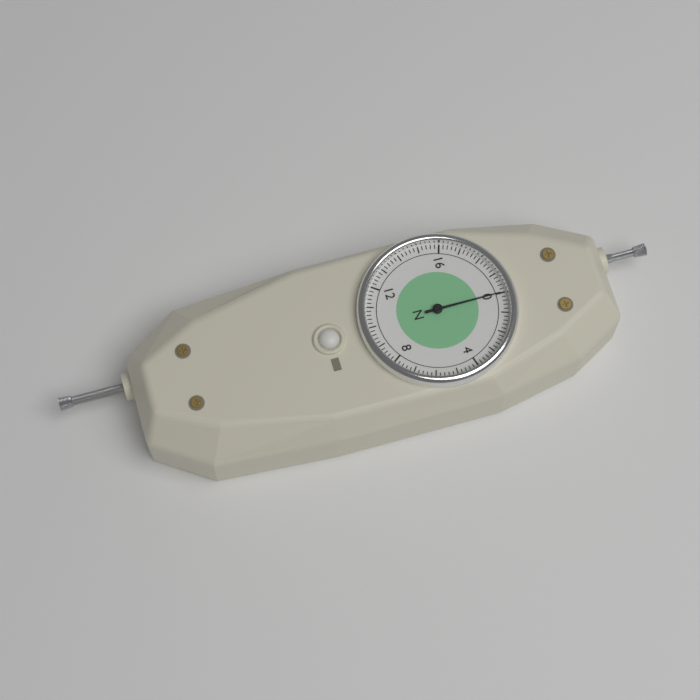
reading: 0.0 N
